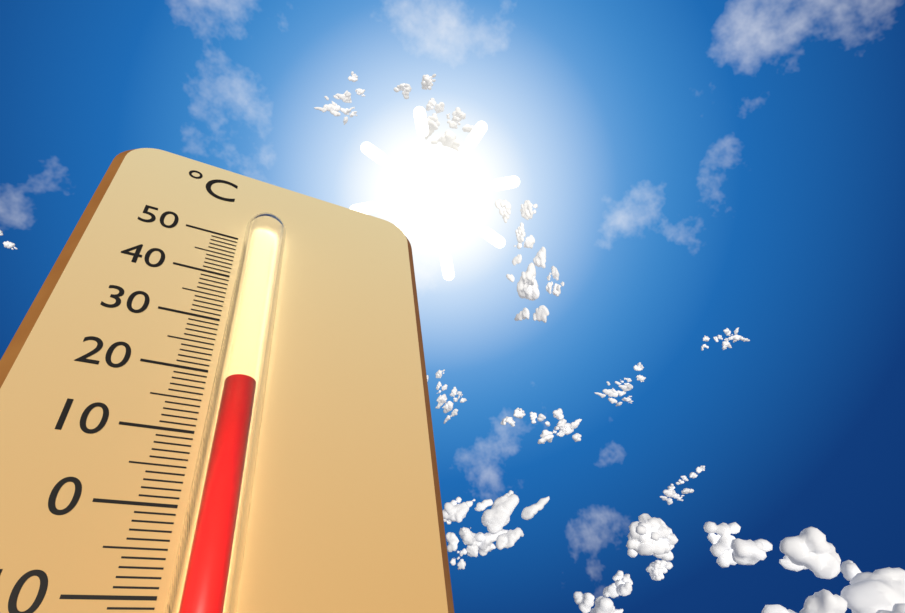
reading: 17 °C
